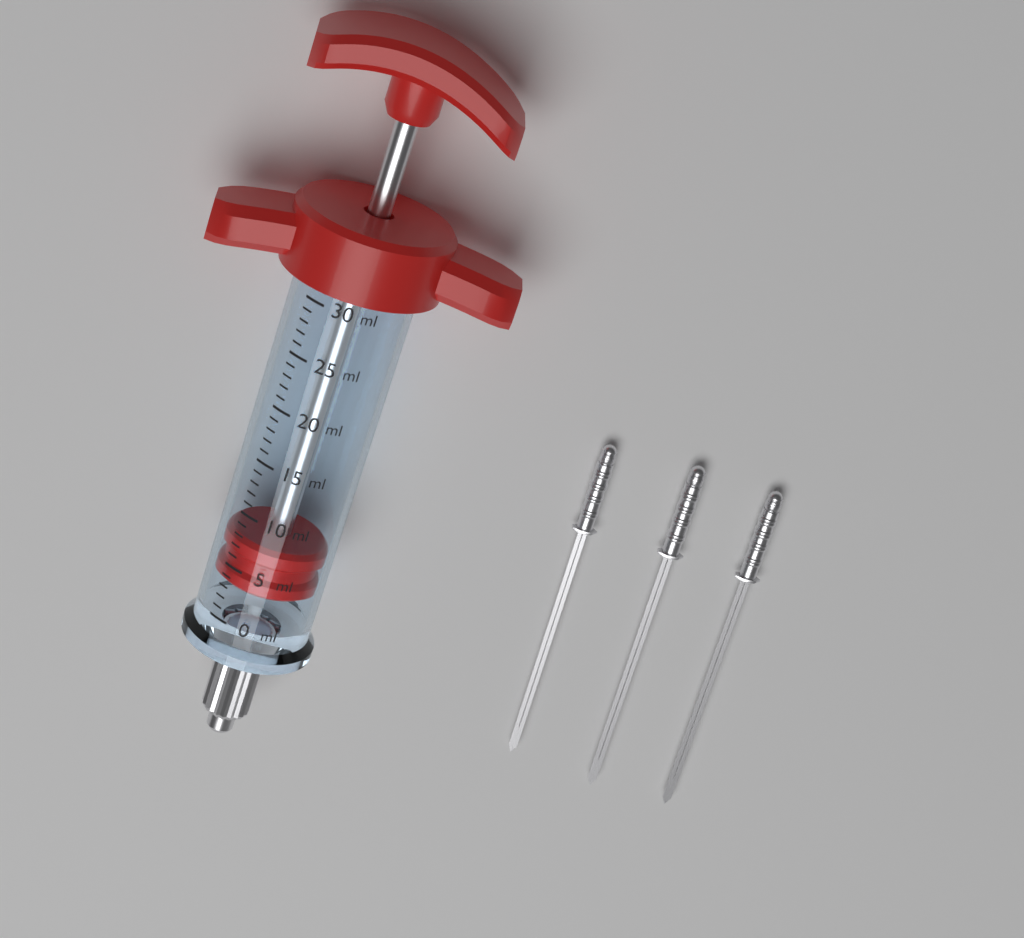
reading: 3 ml
